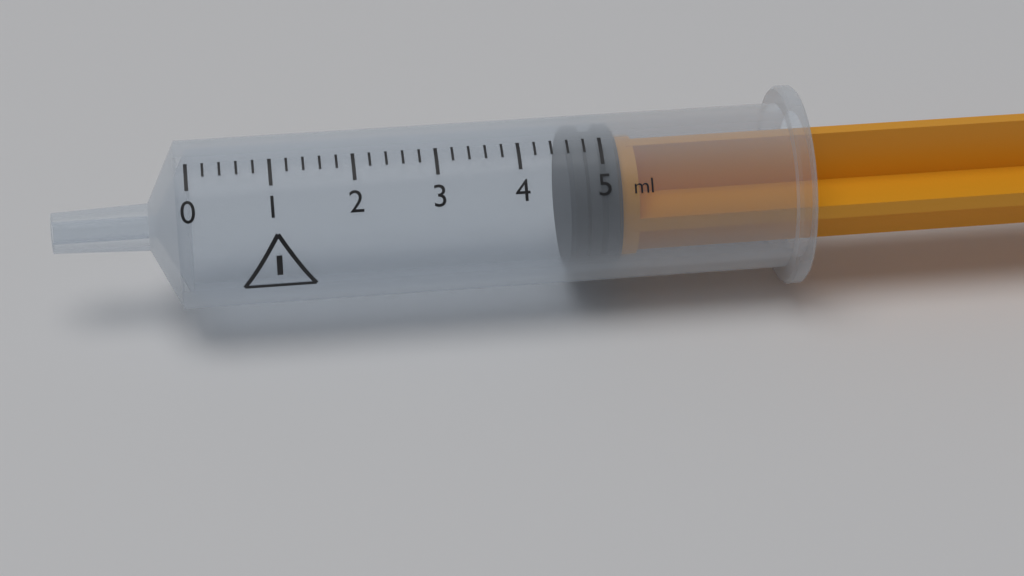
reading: 4.6 ml
